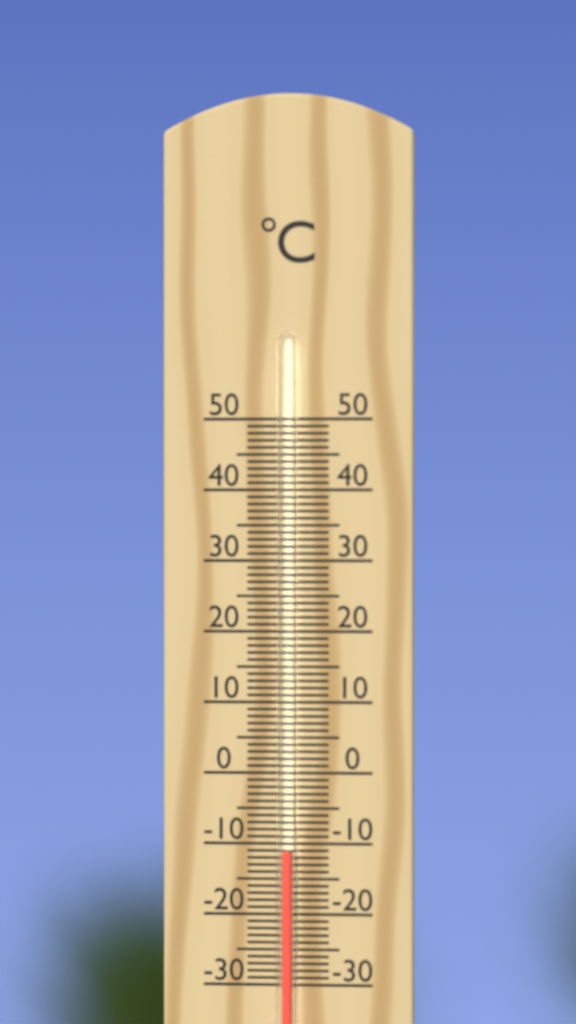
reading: -11 °C
